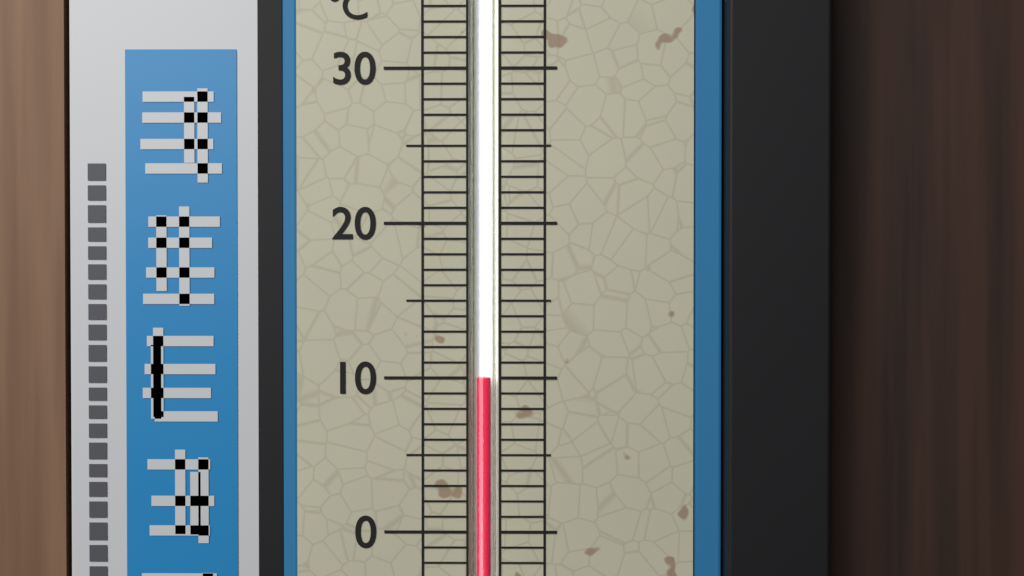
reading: 10 °C
